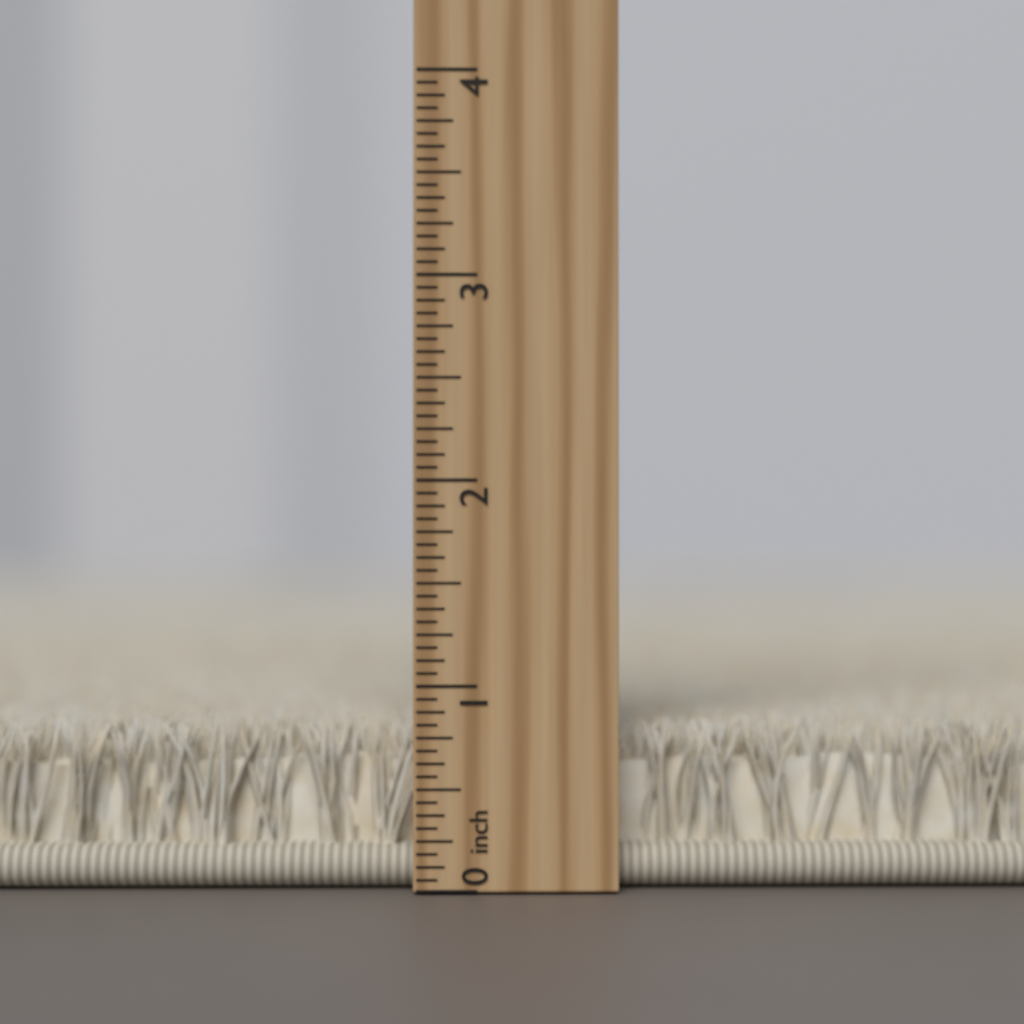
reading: 0.8125 inch
